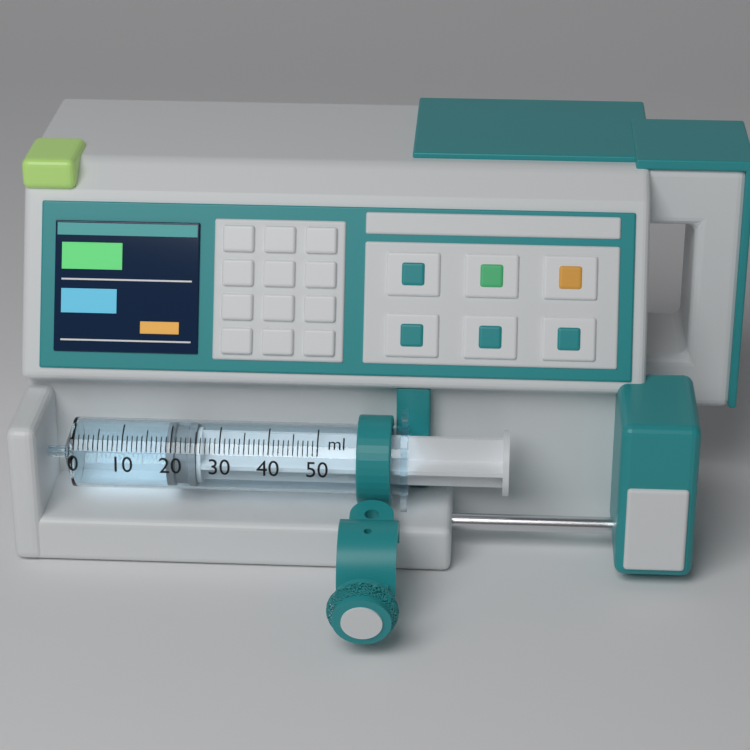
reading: 19 ml
